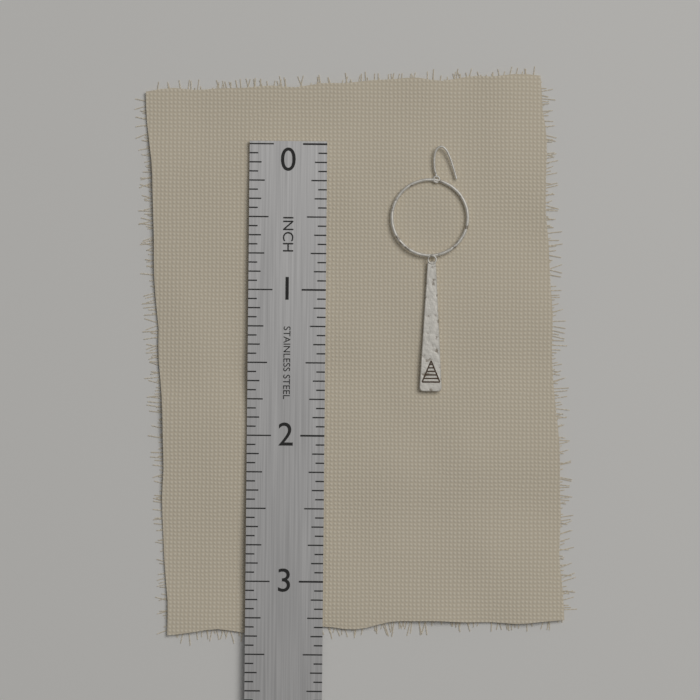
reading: 1.6875 in
